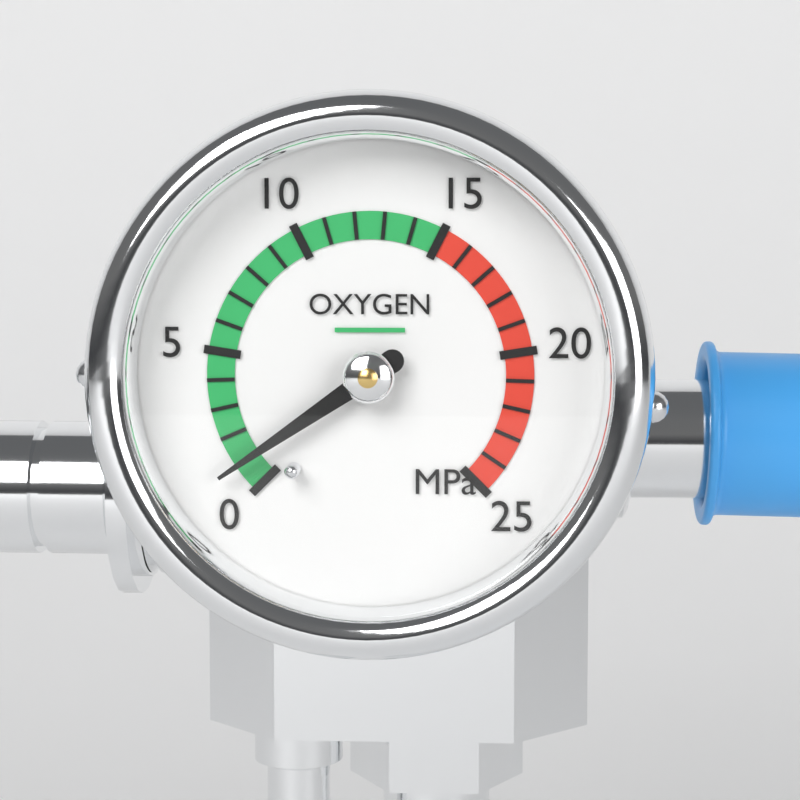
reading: 1 MPa
